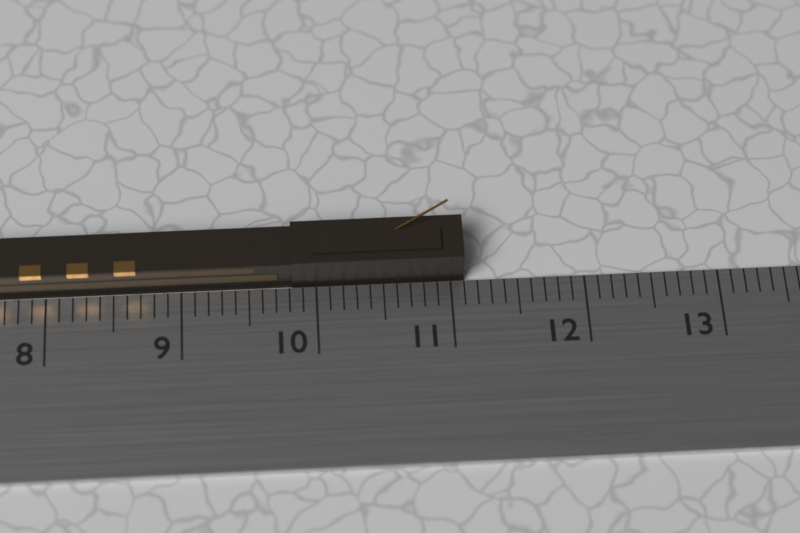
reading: 11.1 cm
